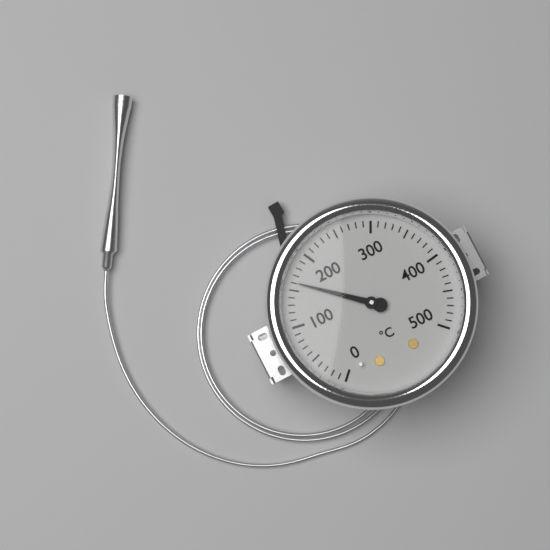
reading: 160 °C
